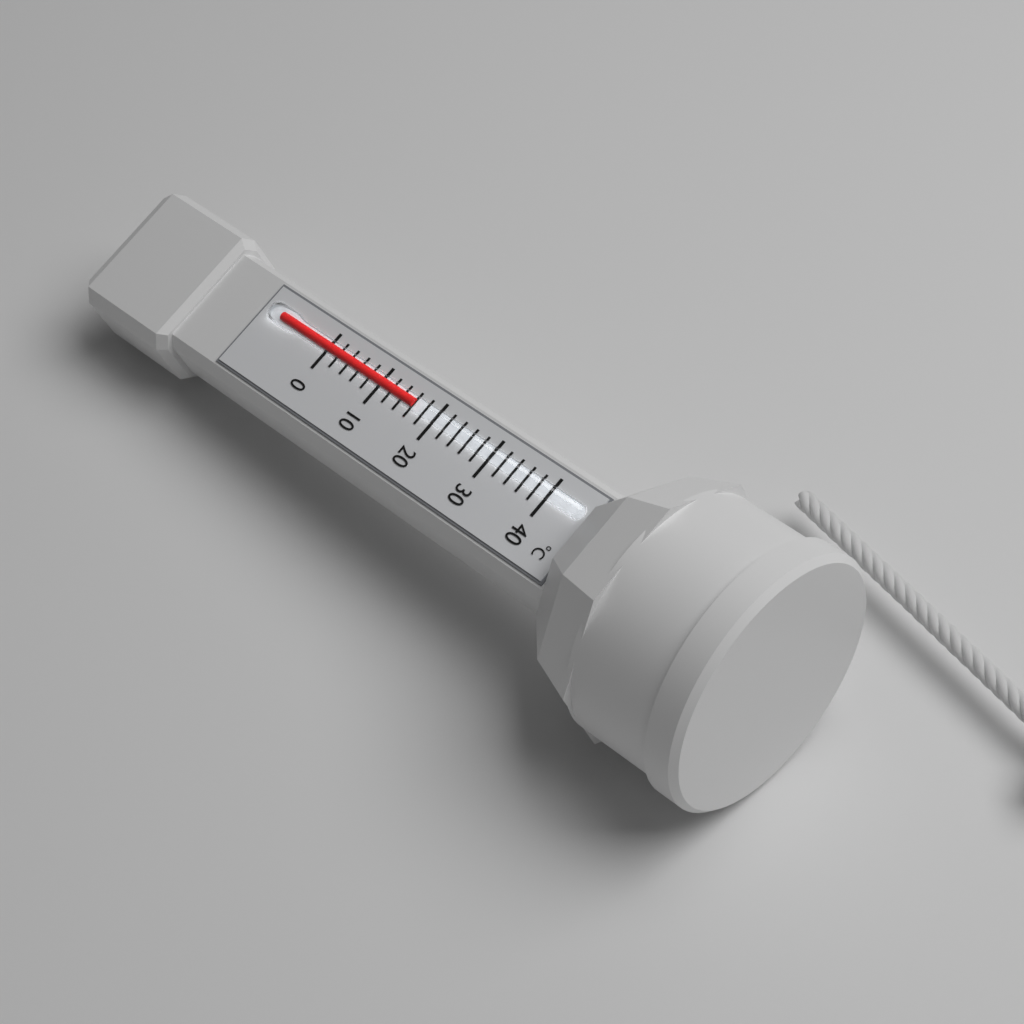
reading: 16 °C
